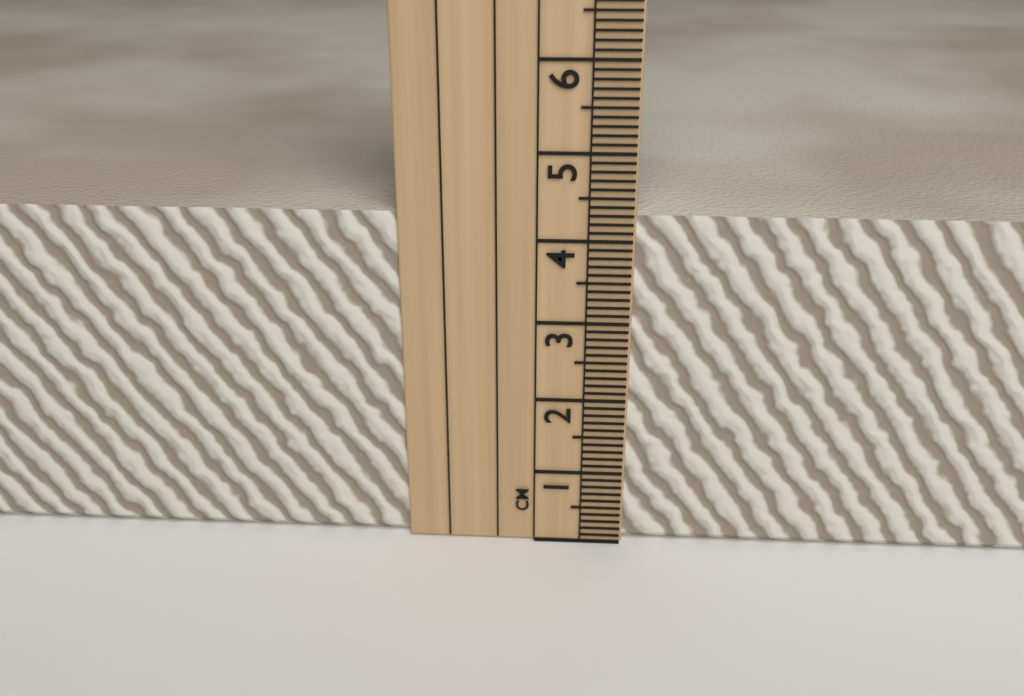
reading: 4.3 cm
